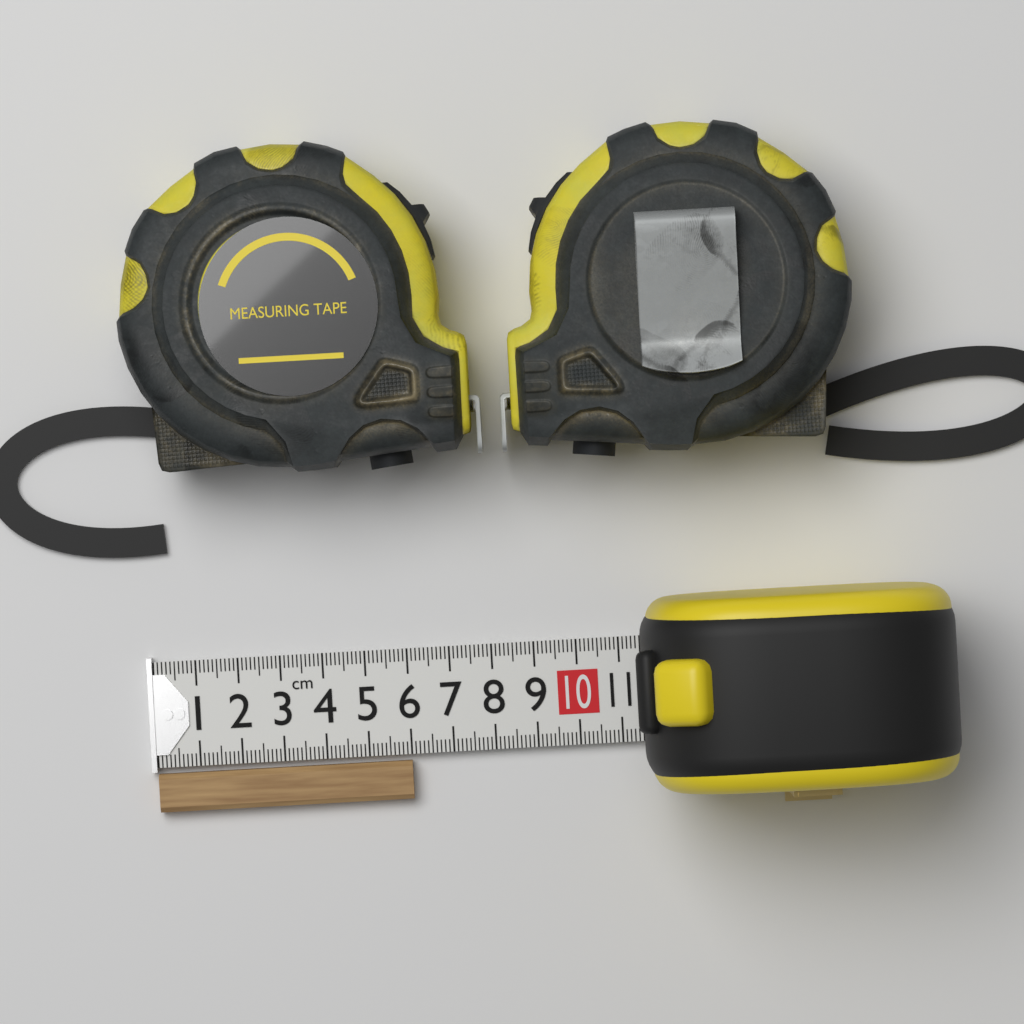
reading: 6.0 cm
